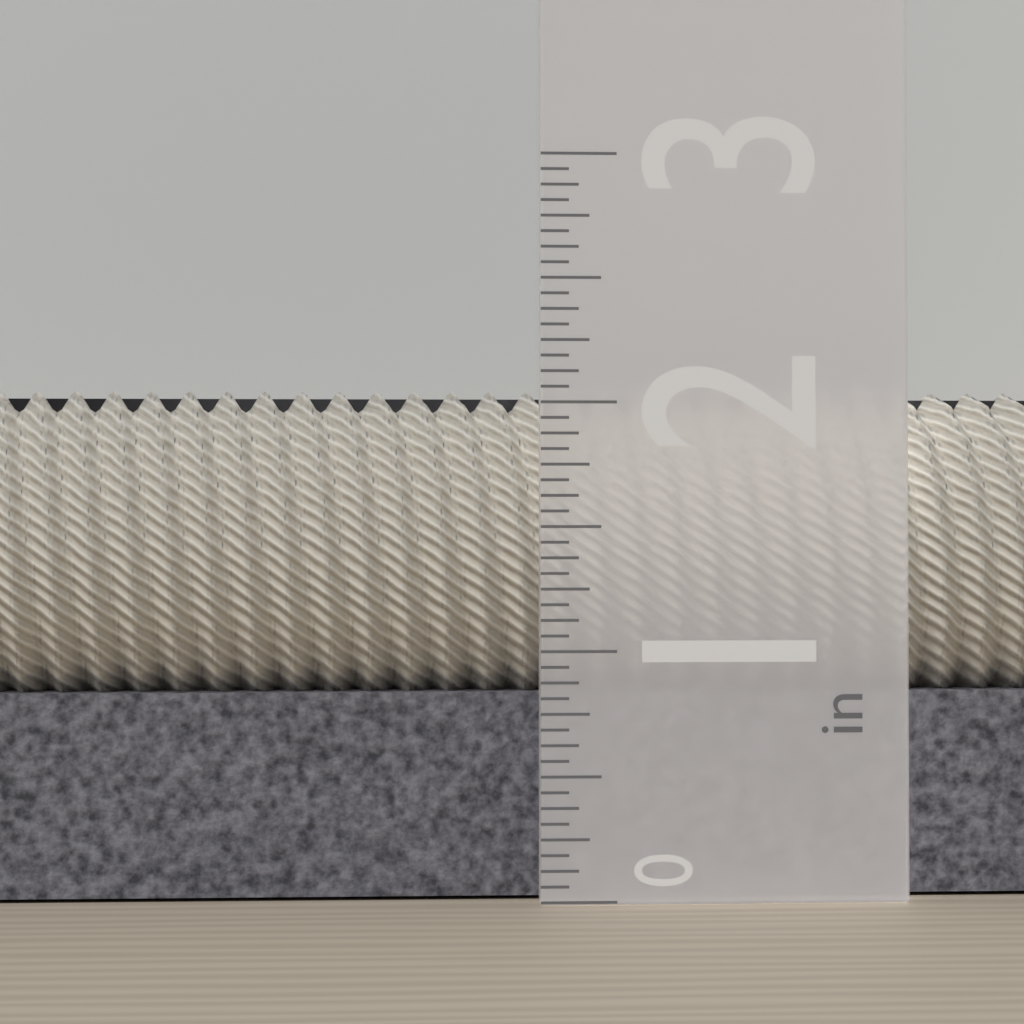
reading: 2.0625 in
